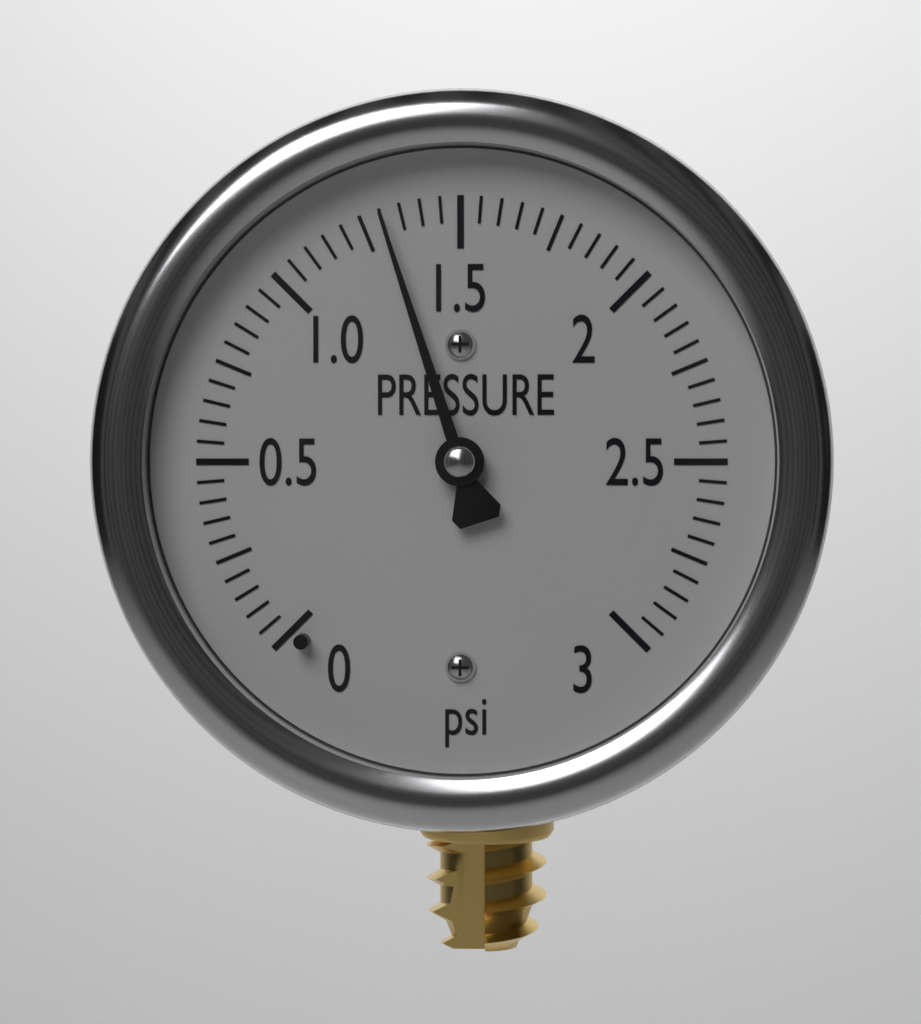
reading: 1.30 psi
